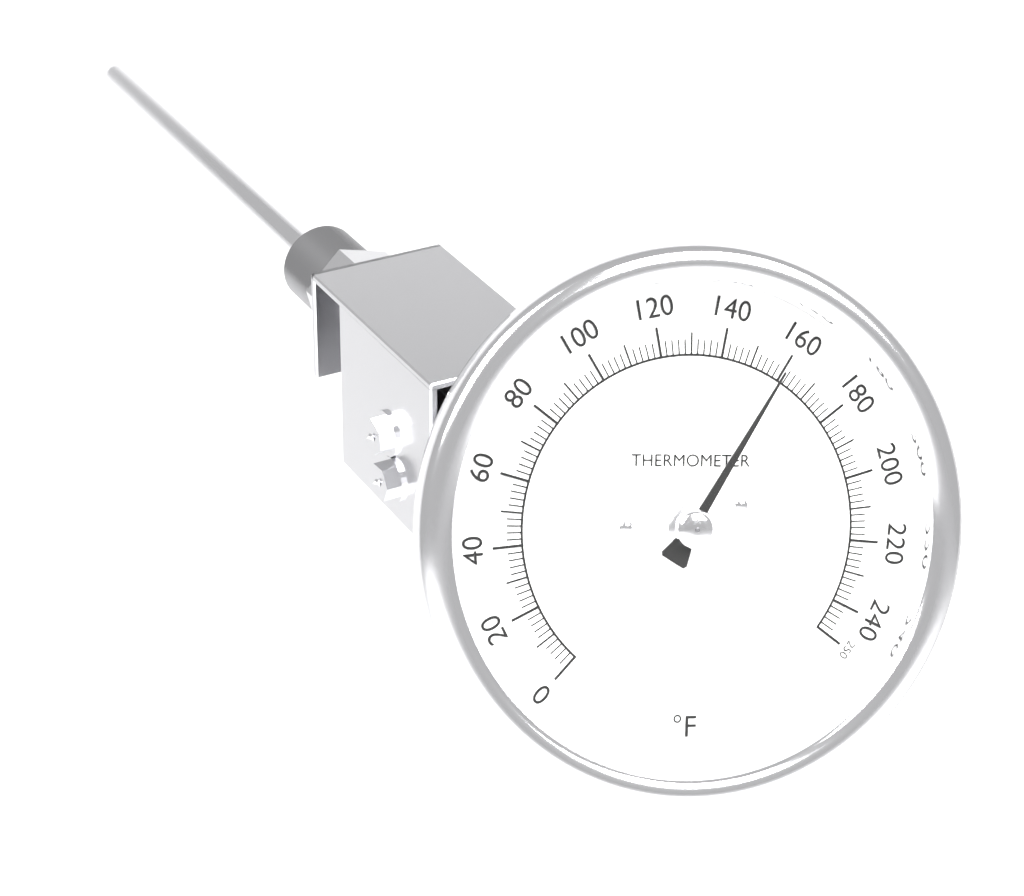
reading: 160 °F
